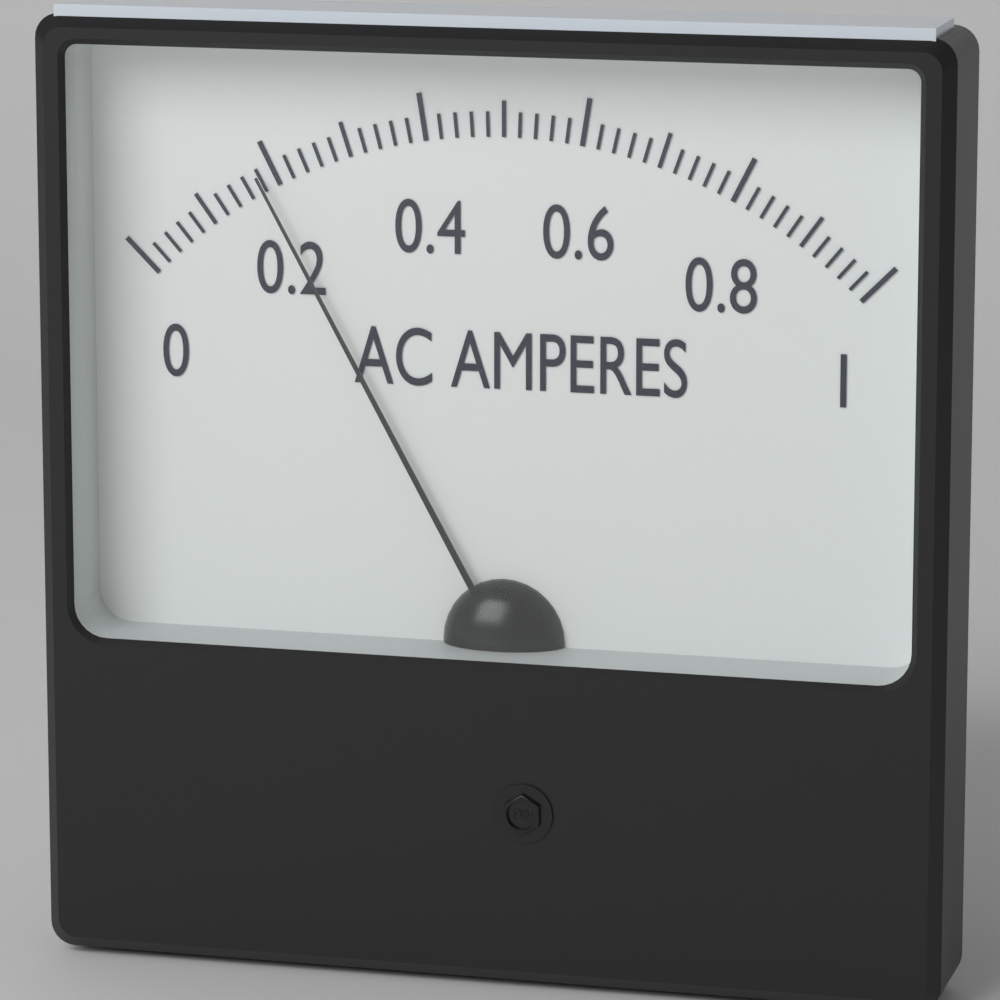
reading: 0.18 A
